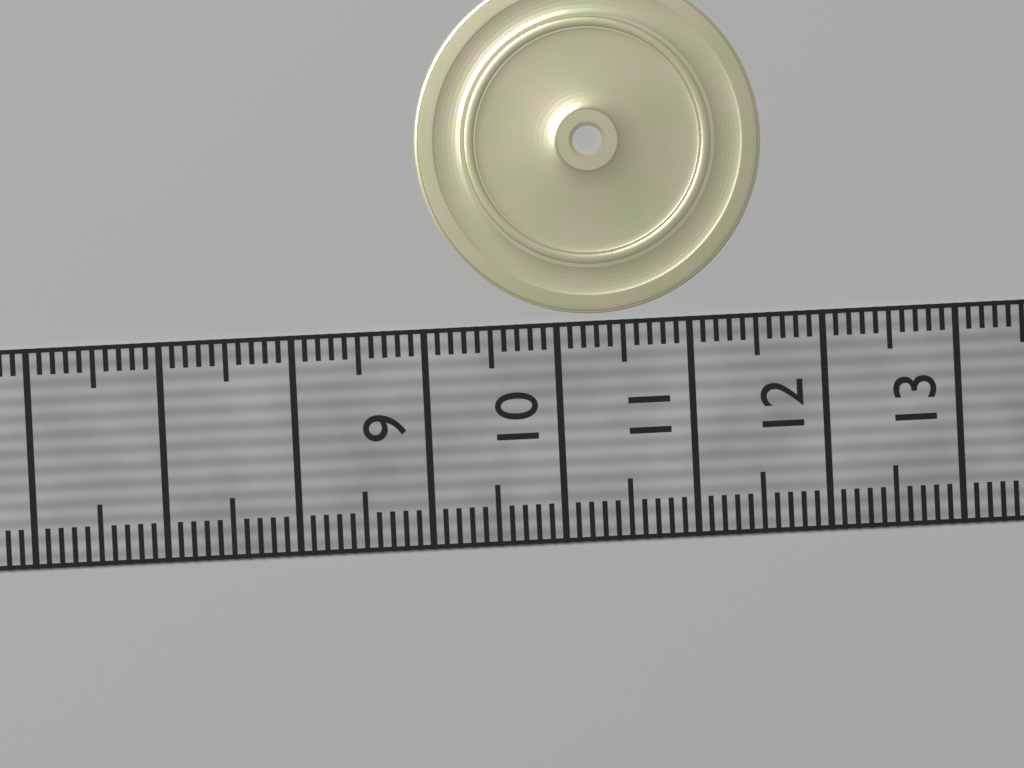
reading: 11.6 (no unit)
